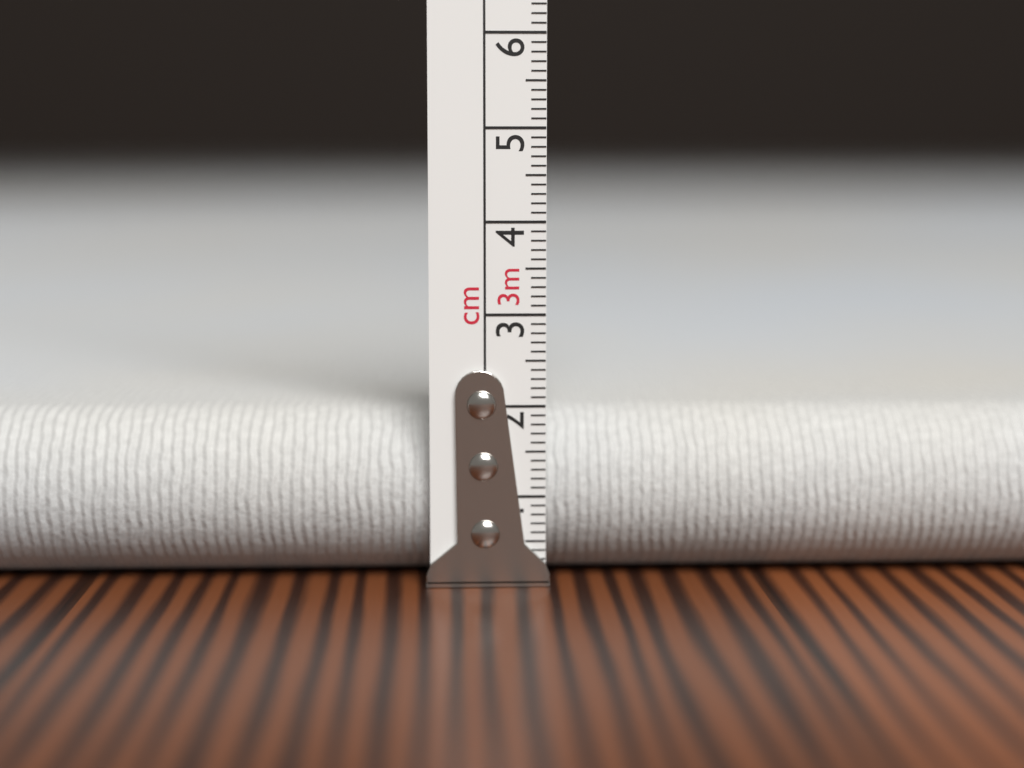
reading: 1.9 cm
